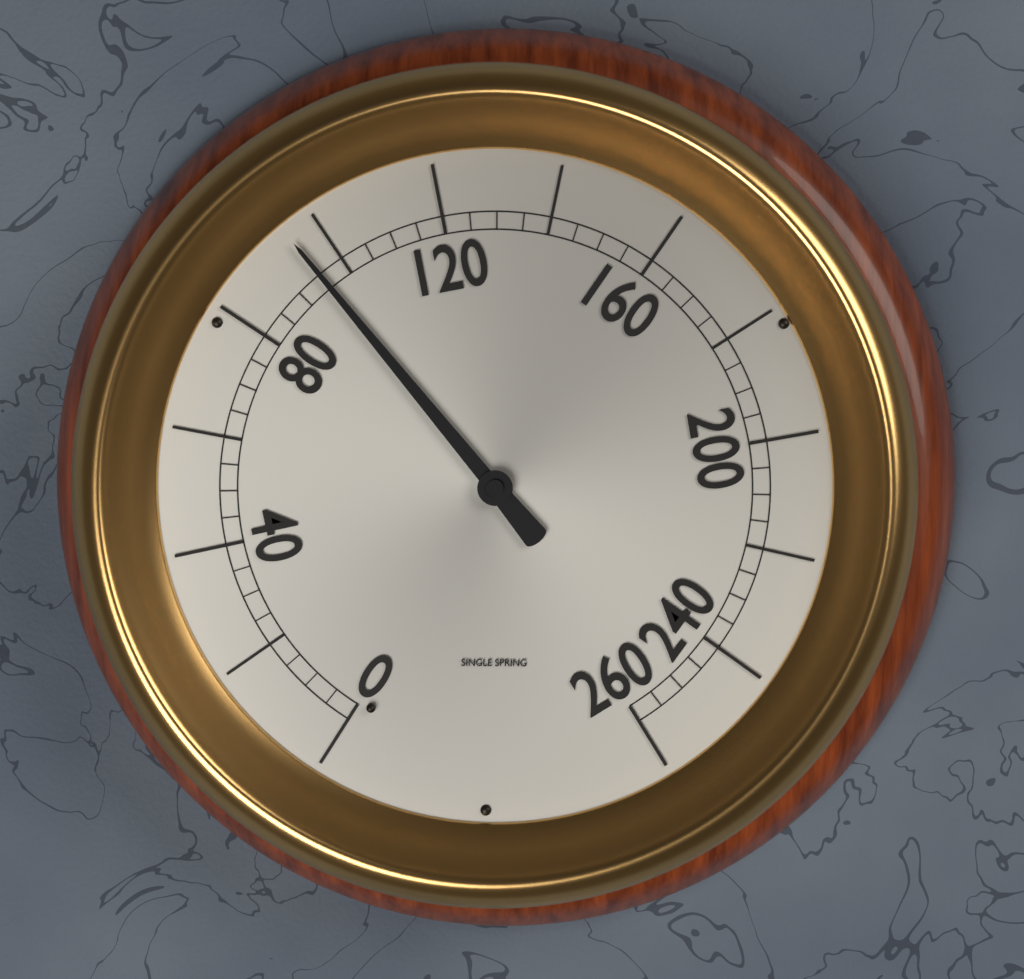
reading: 95 (no unit)
